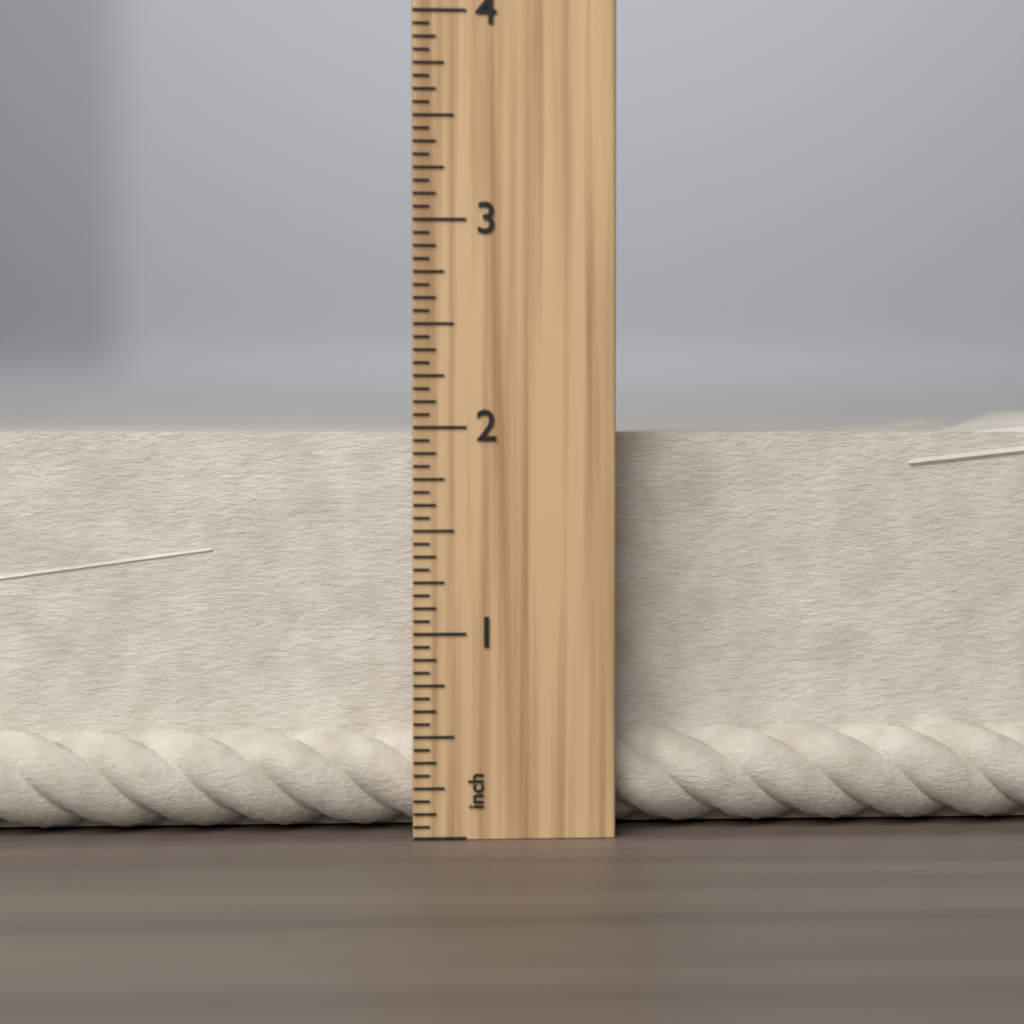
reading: 2.1250 inch
